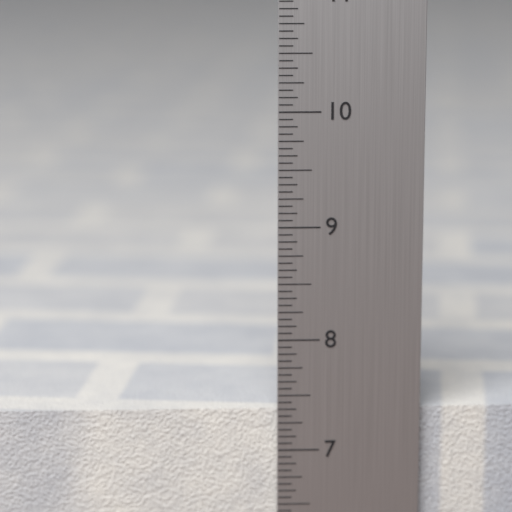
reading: 7.3750 in
